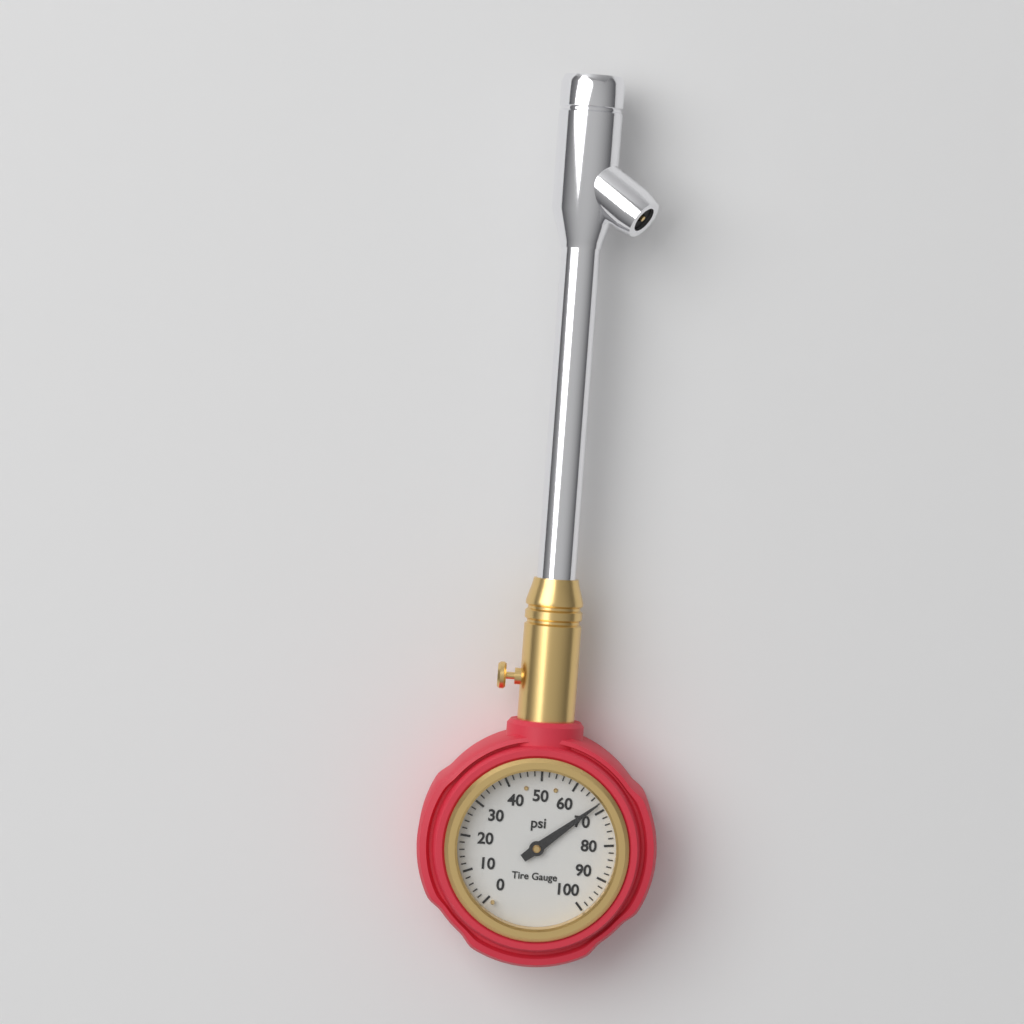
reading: 68 psi
